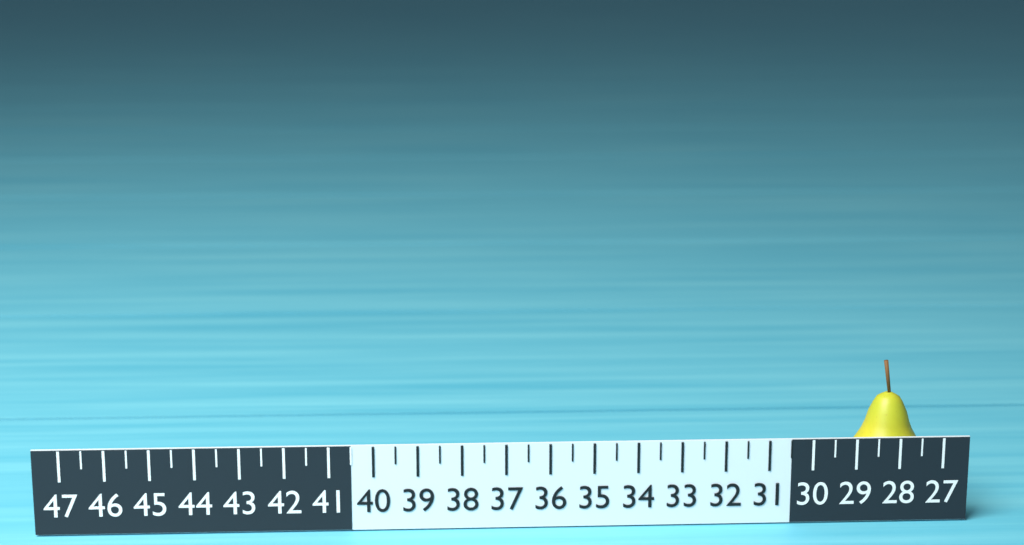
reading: 29.0 (no unit)
